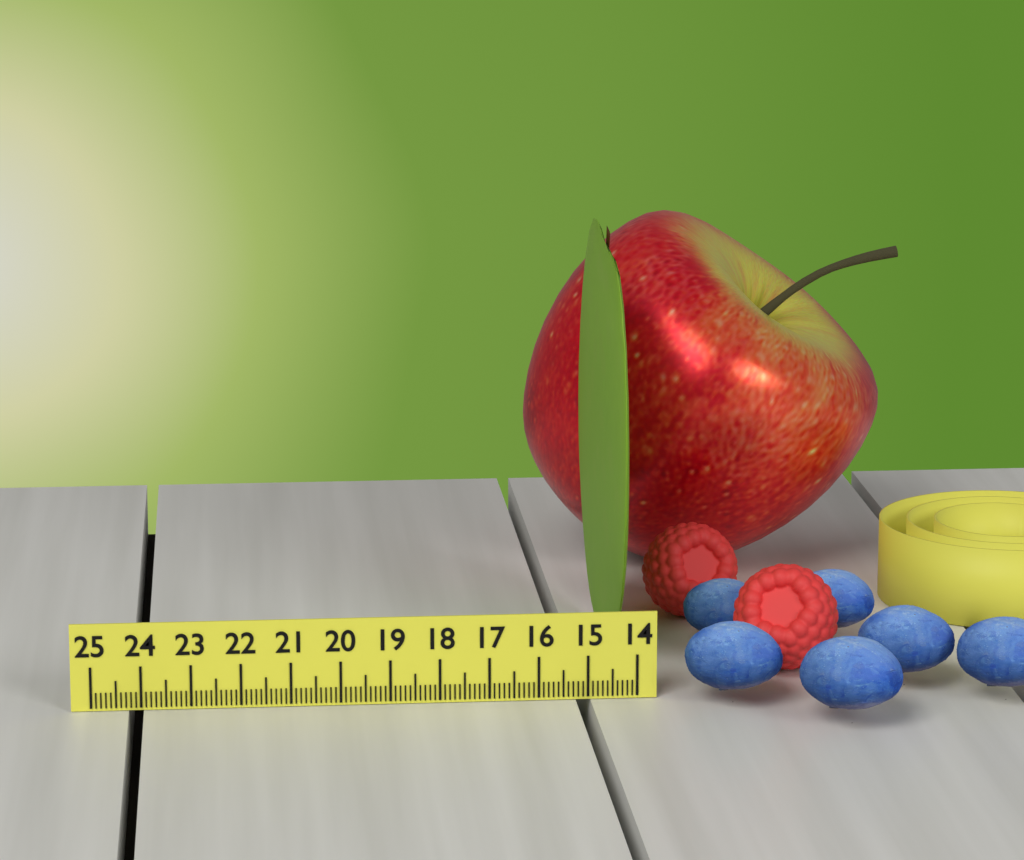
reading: 14.4 (no unit)
